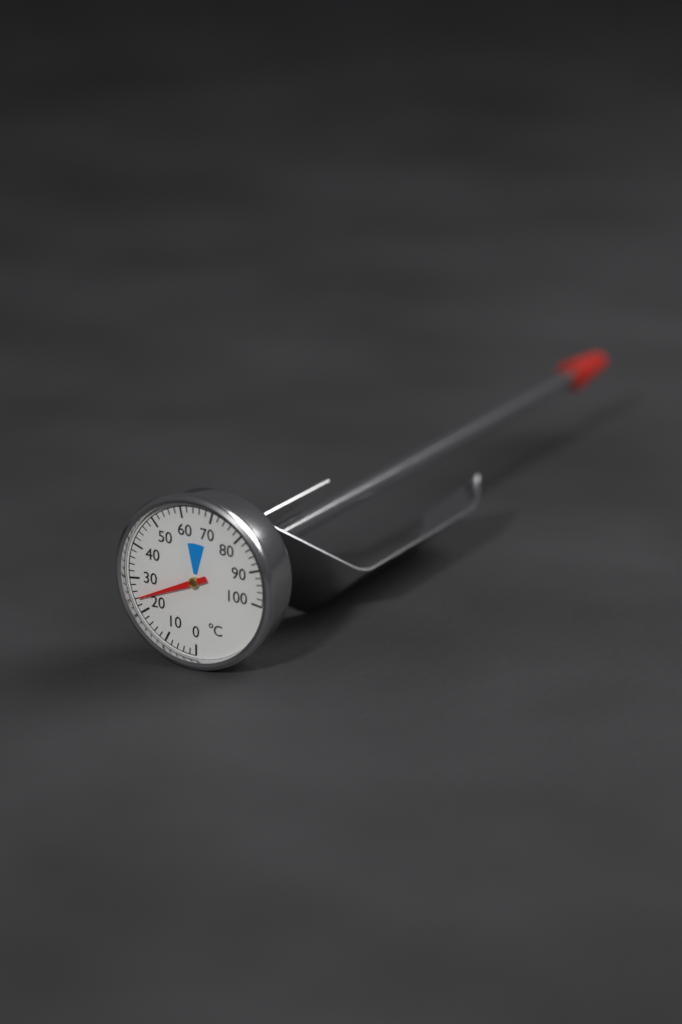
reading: 24 °C
